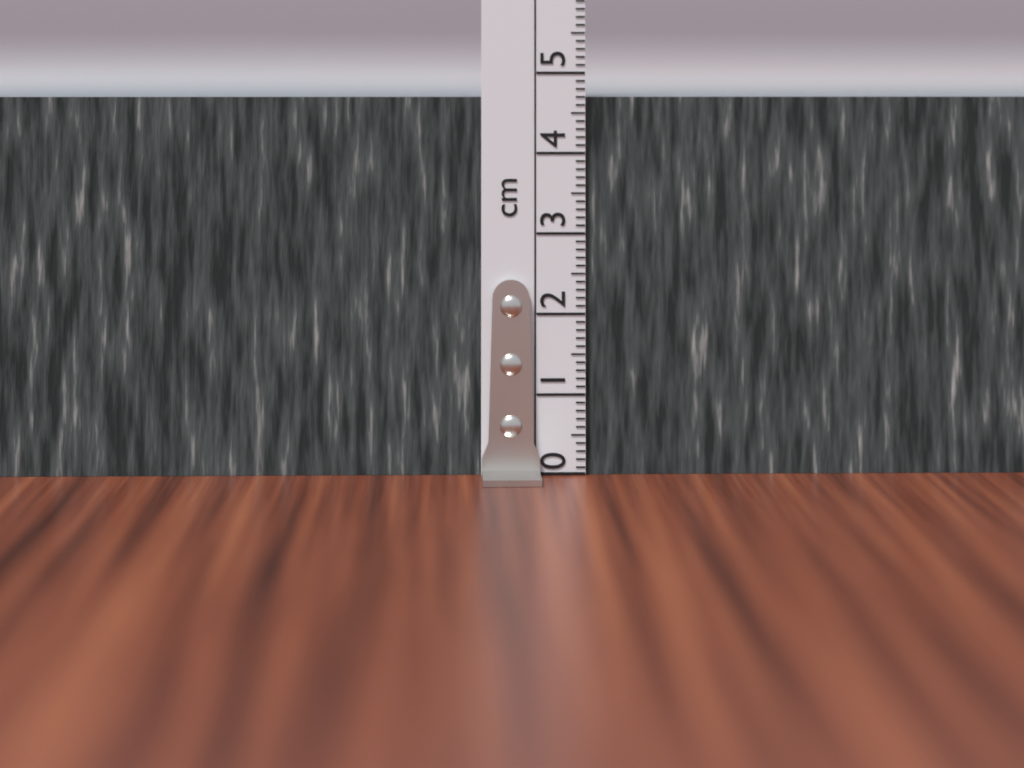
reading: 4.7 cm
